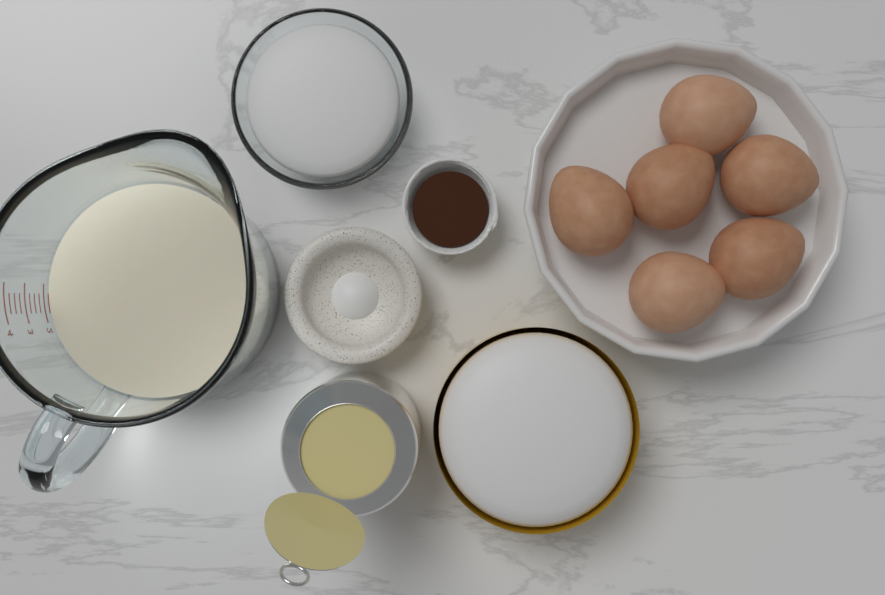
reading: 2.00 cups
